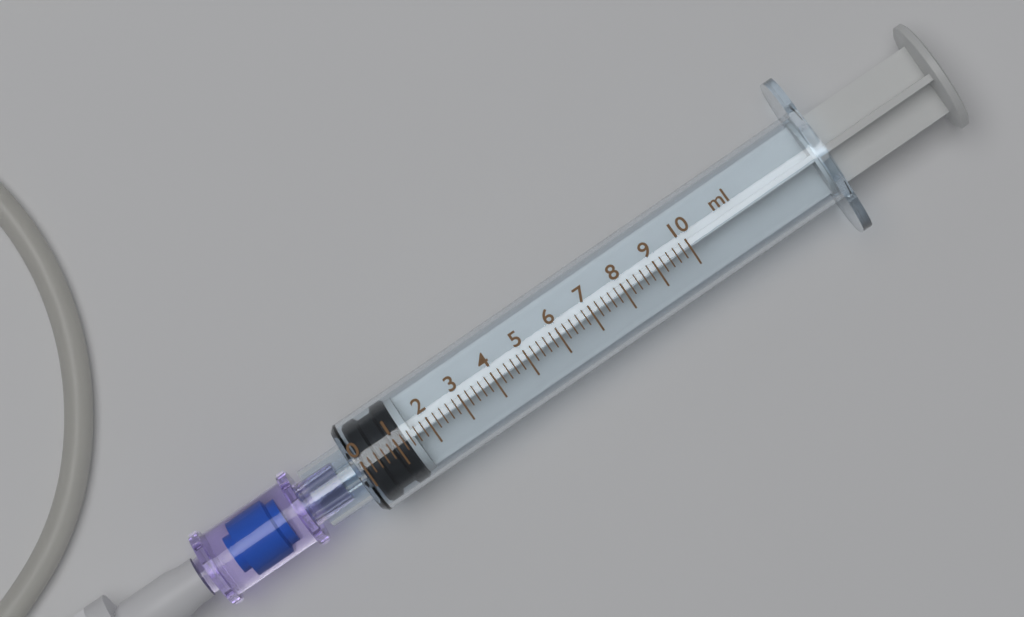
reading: 0.0 ml
